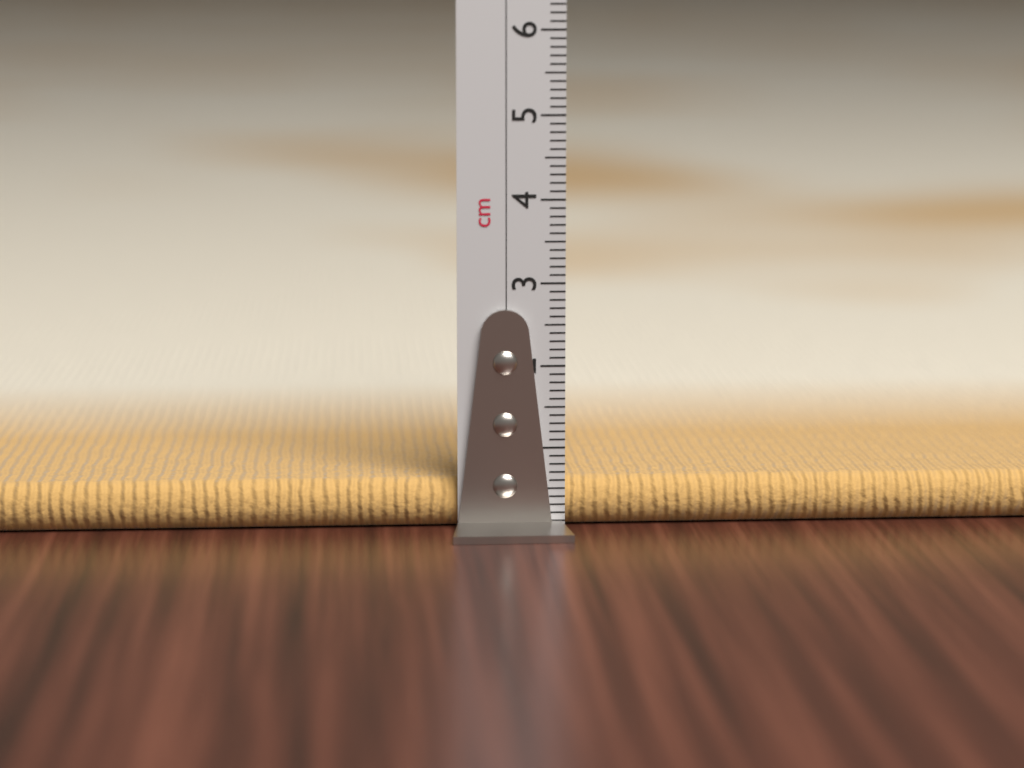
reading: 0.6 cm
